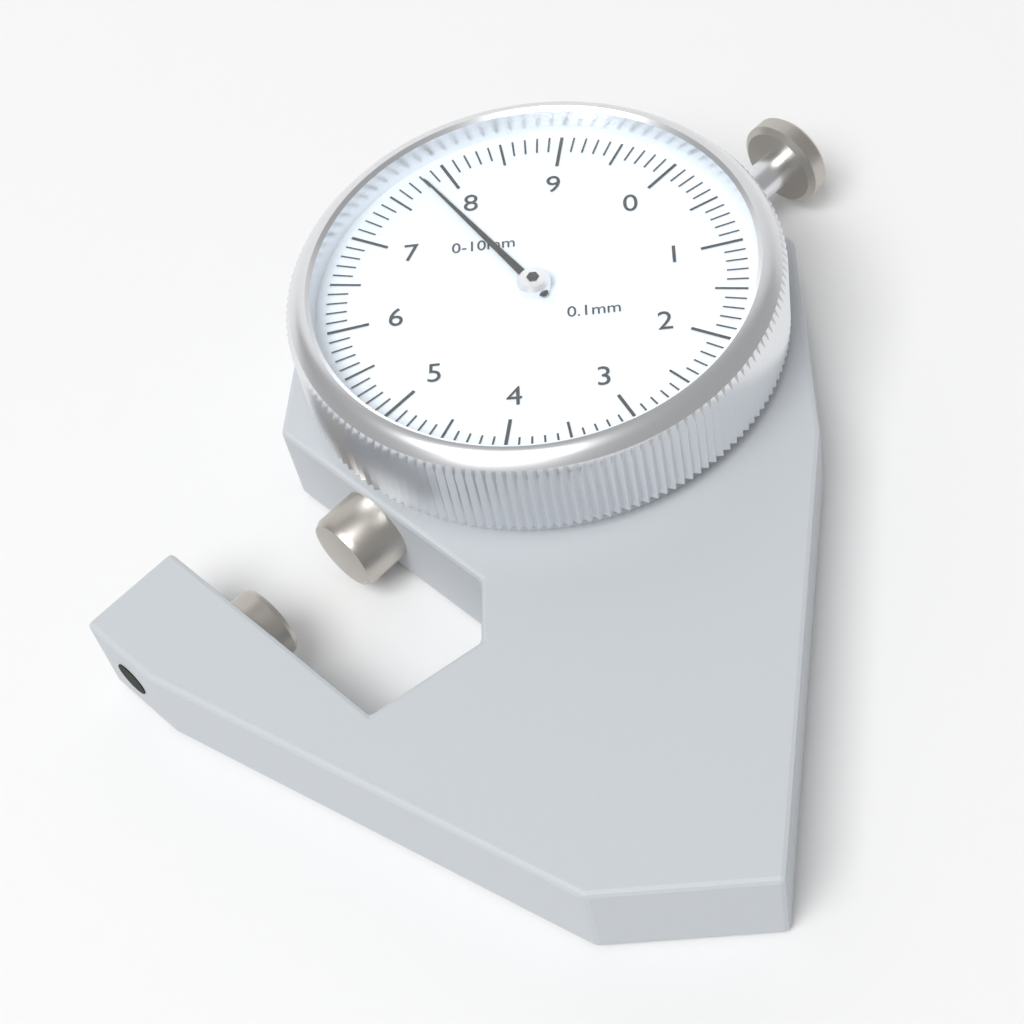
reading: 7.8 mm
